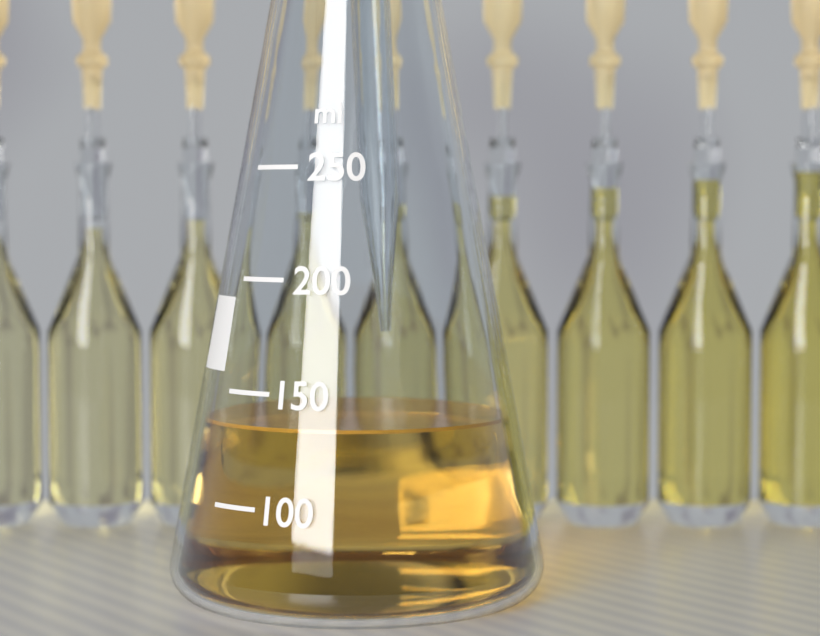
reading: 135 ml
